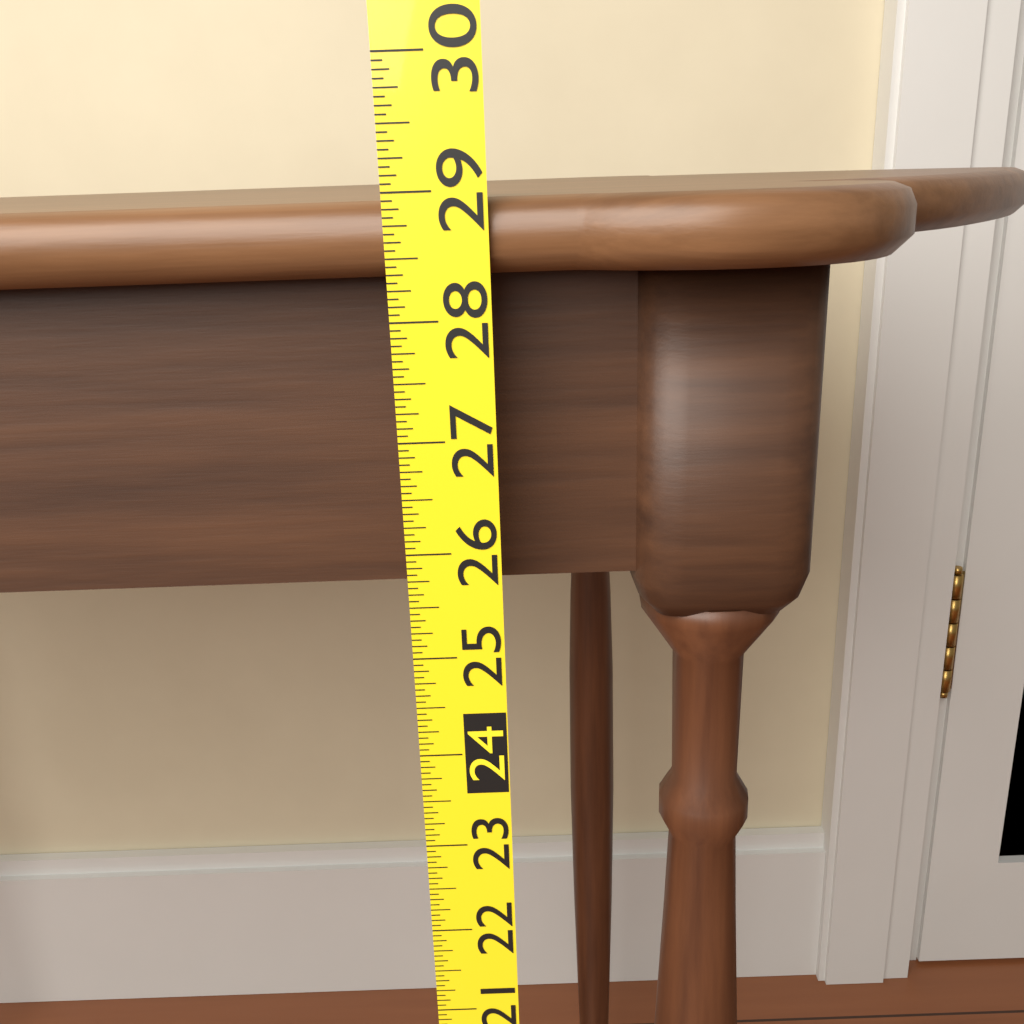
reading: 28.9375 (no unit)
